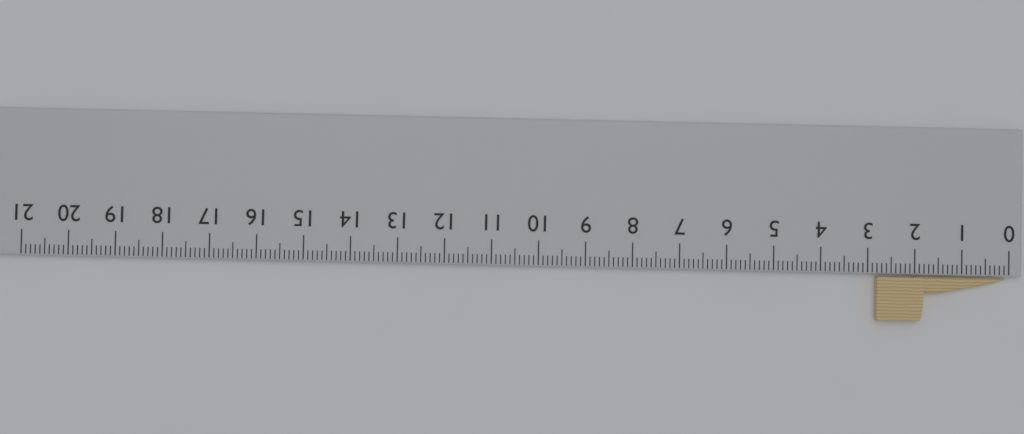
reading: 2.8 cm
